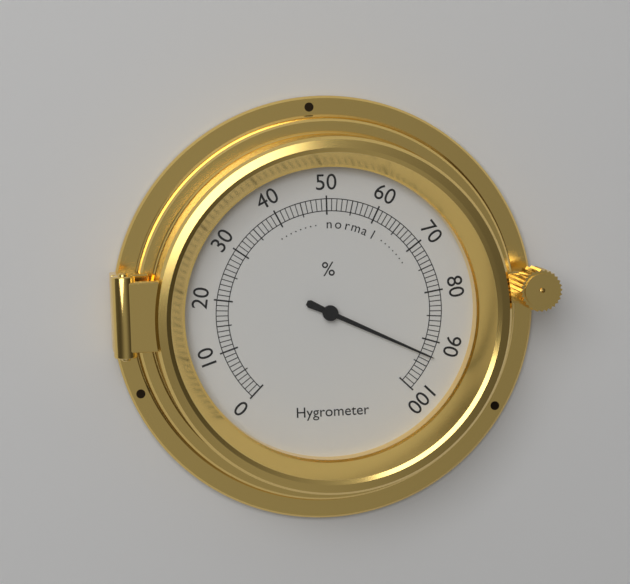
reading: 93 %
